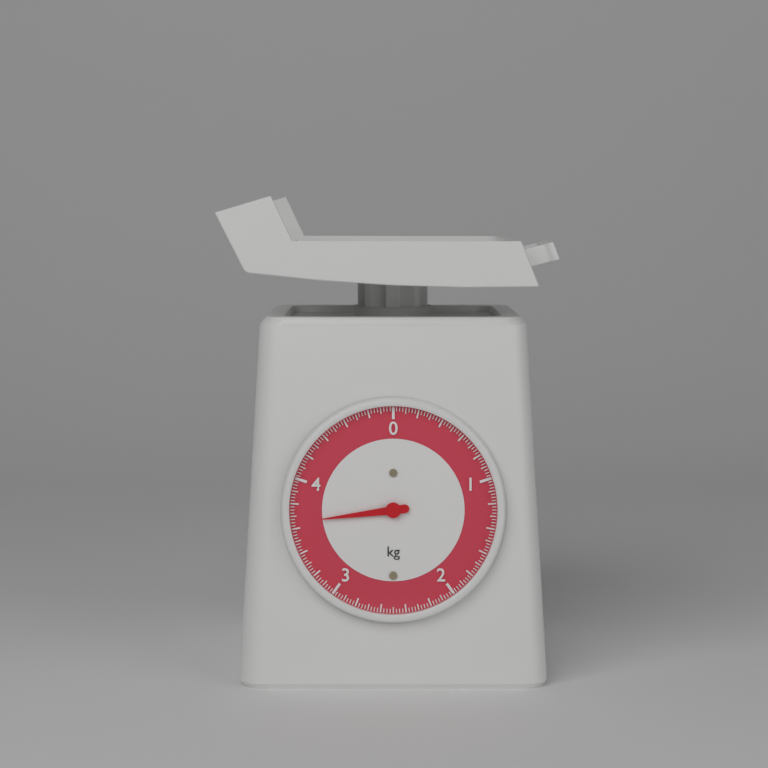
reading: 3.650 kg
